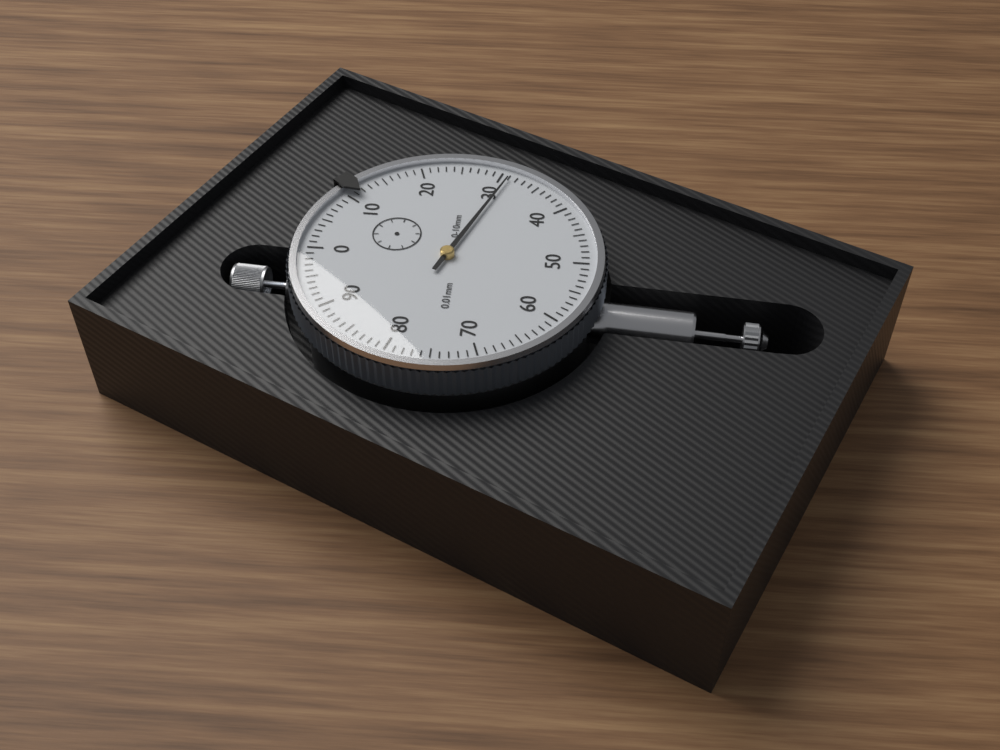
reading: 0.31 mm
